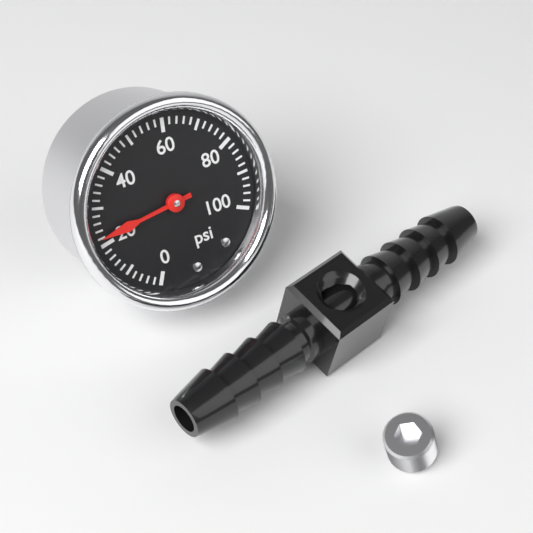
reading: 22 psi
